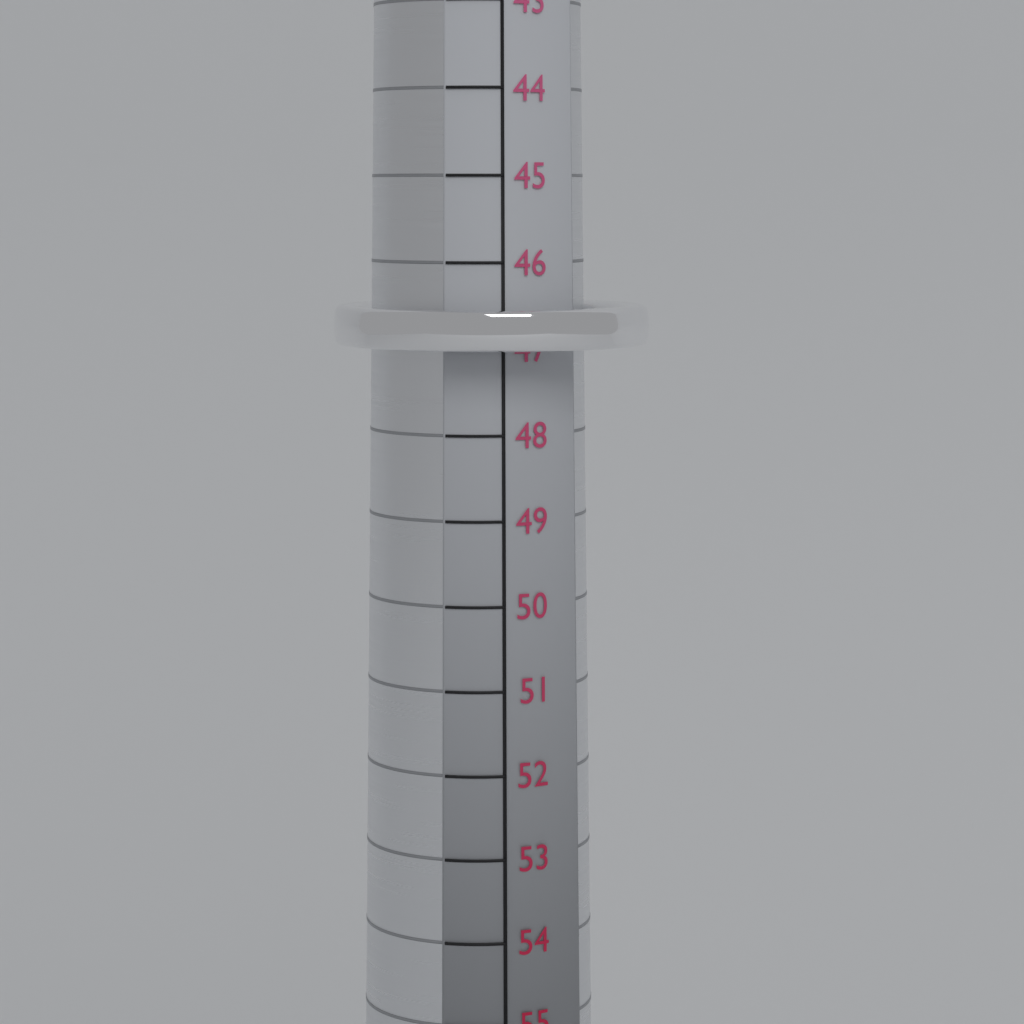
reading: 47 mm
